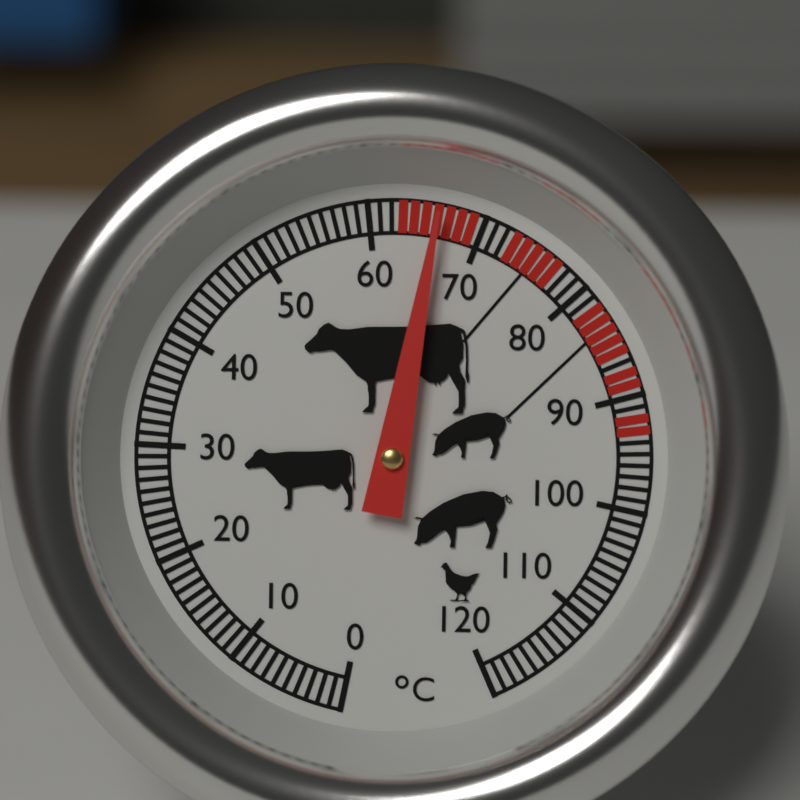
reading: 66 °C
